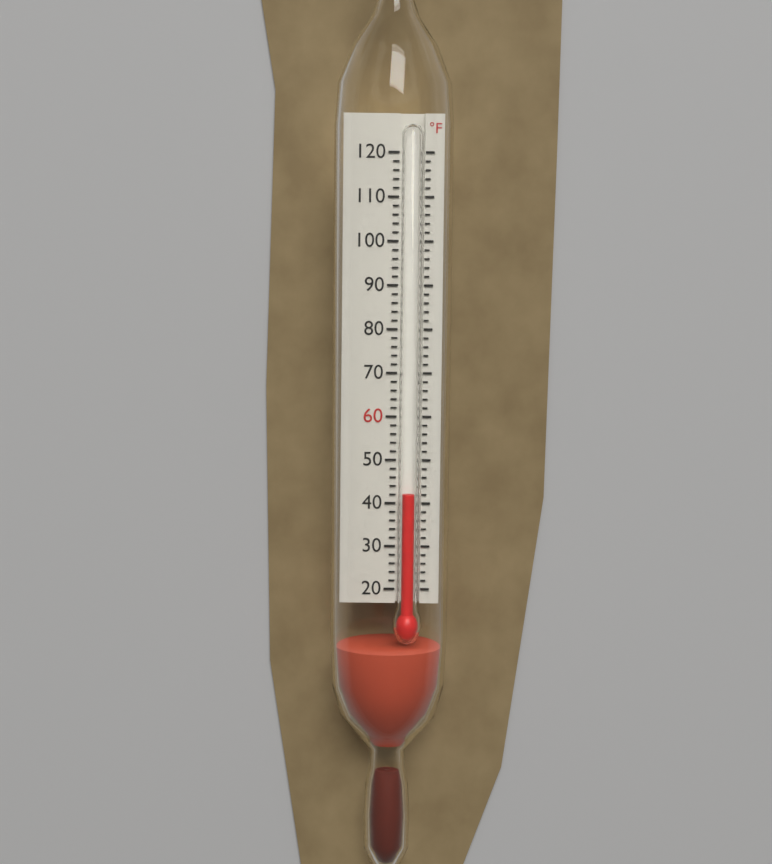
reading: 42 °F
